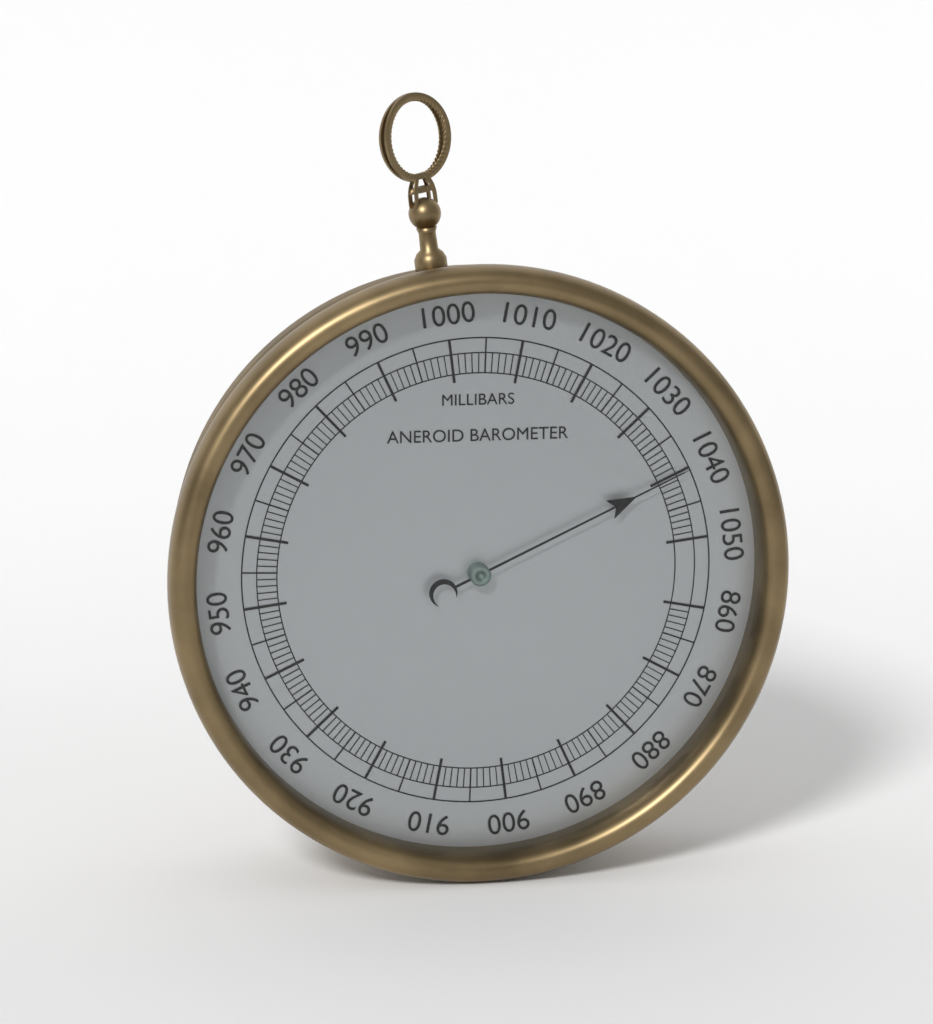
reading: 1040 mbar
